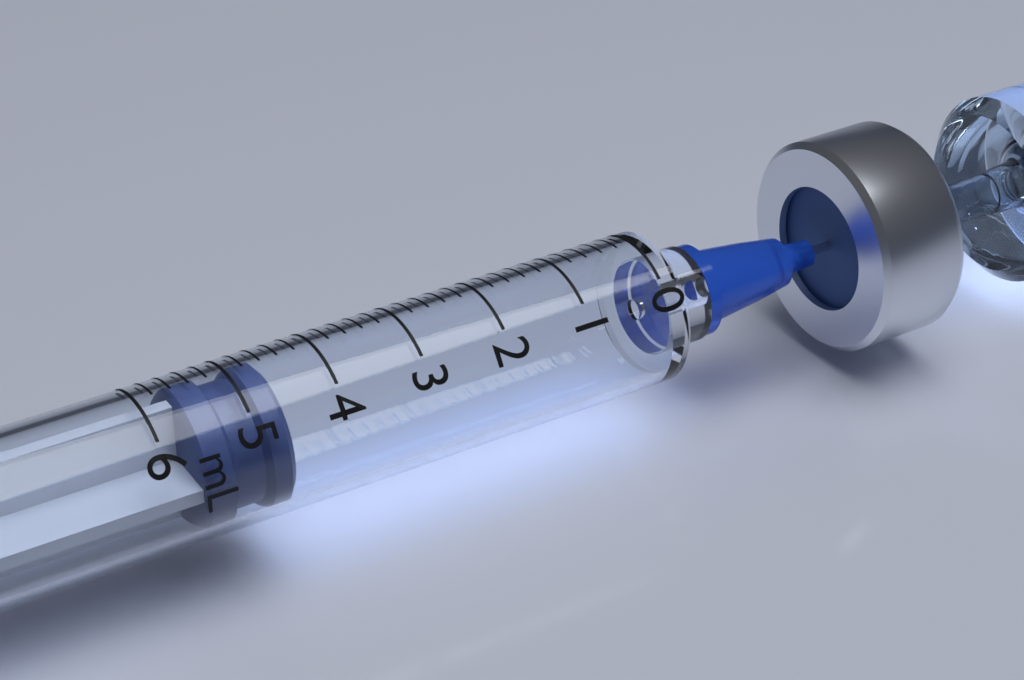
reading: 4.6 mL
